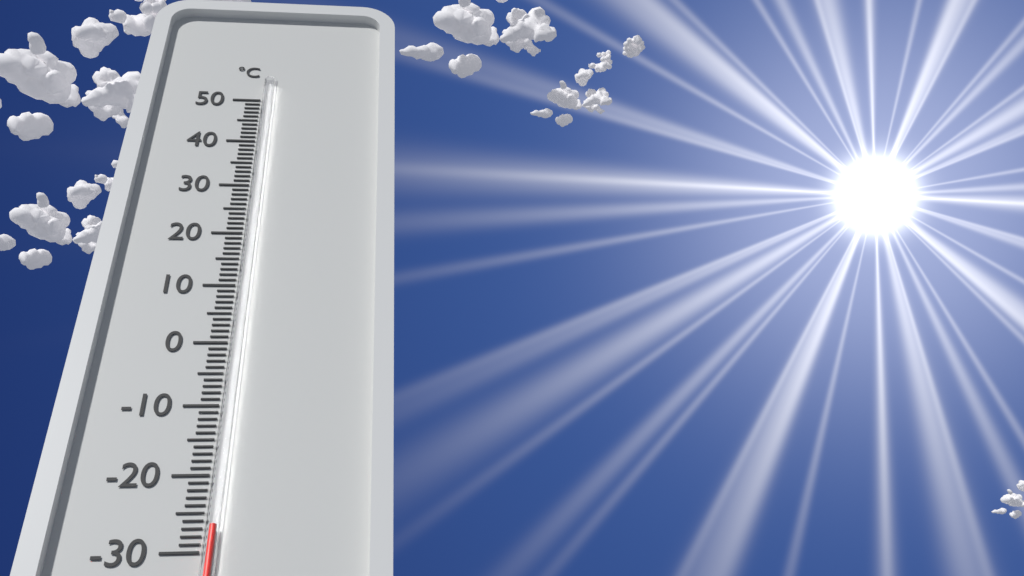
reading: -27 °C
